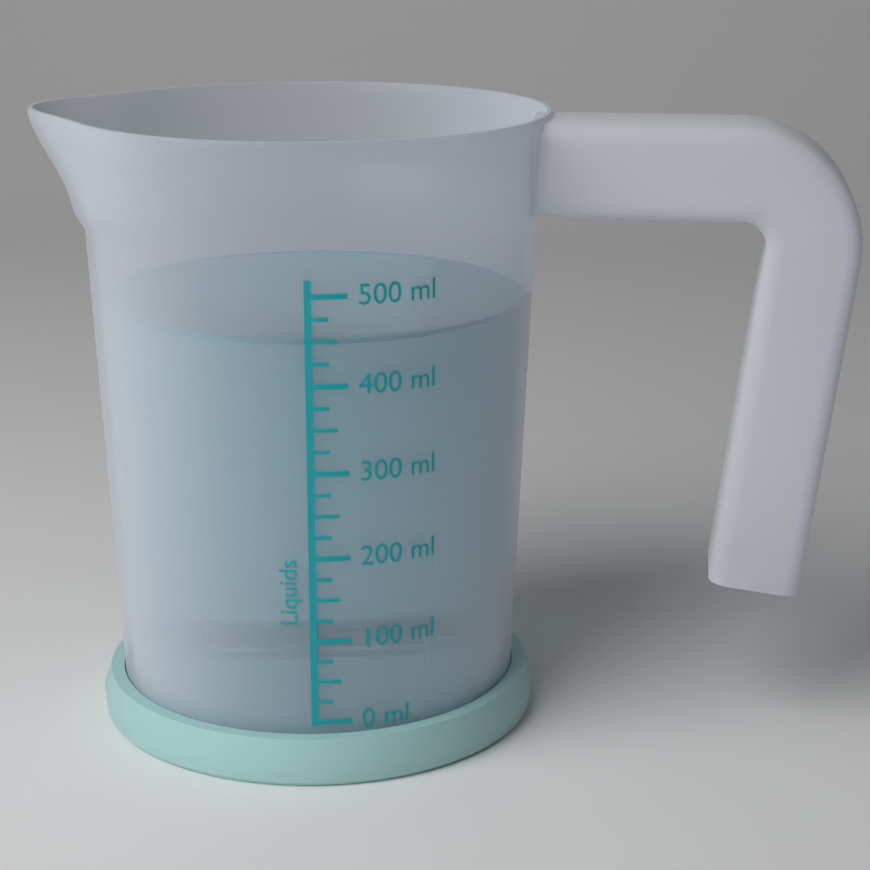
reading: 450 ml
